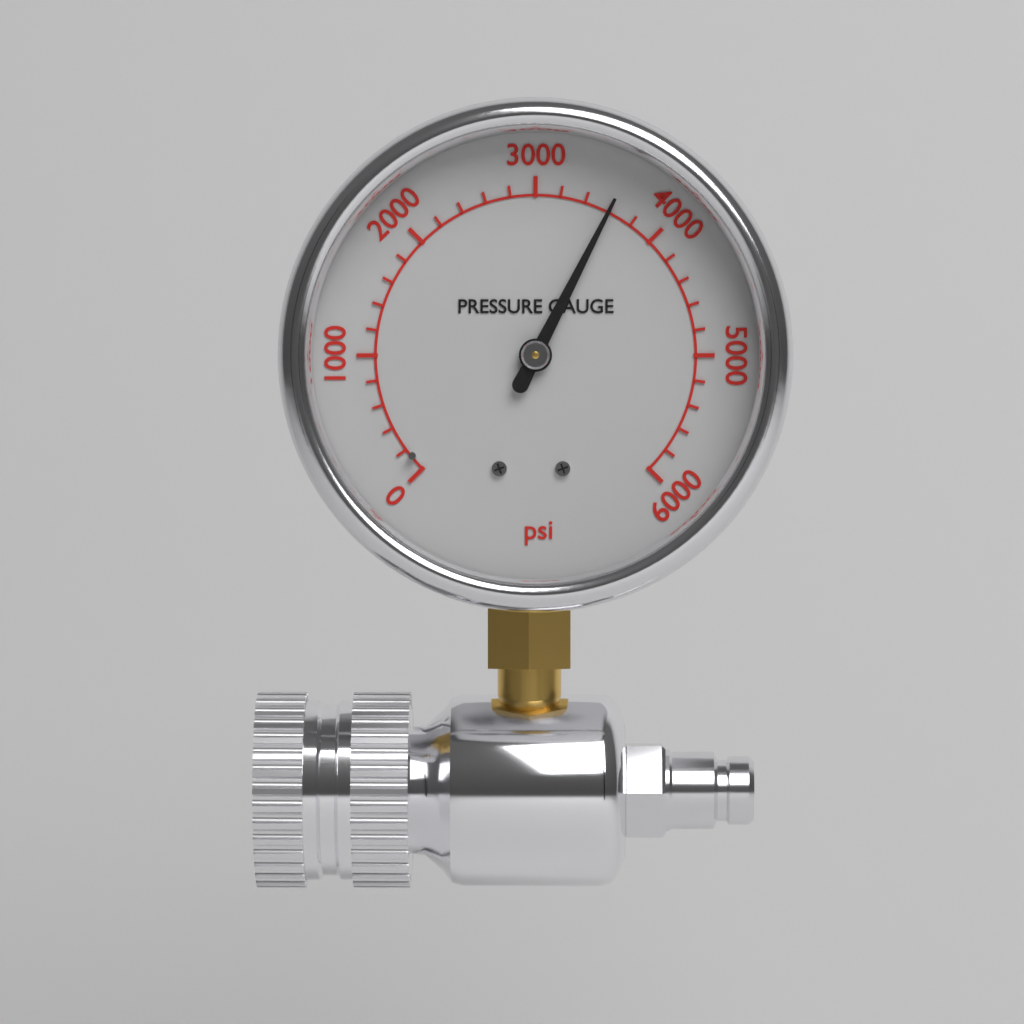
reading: 3600 psi
